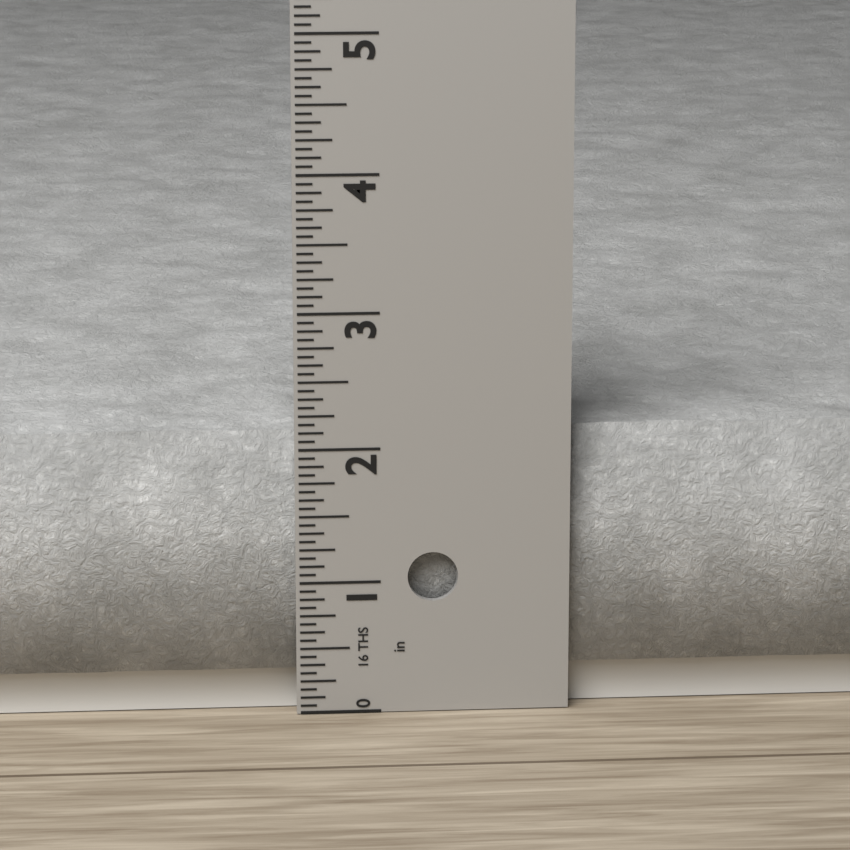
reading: 2.1250 in
